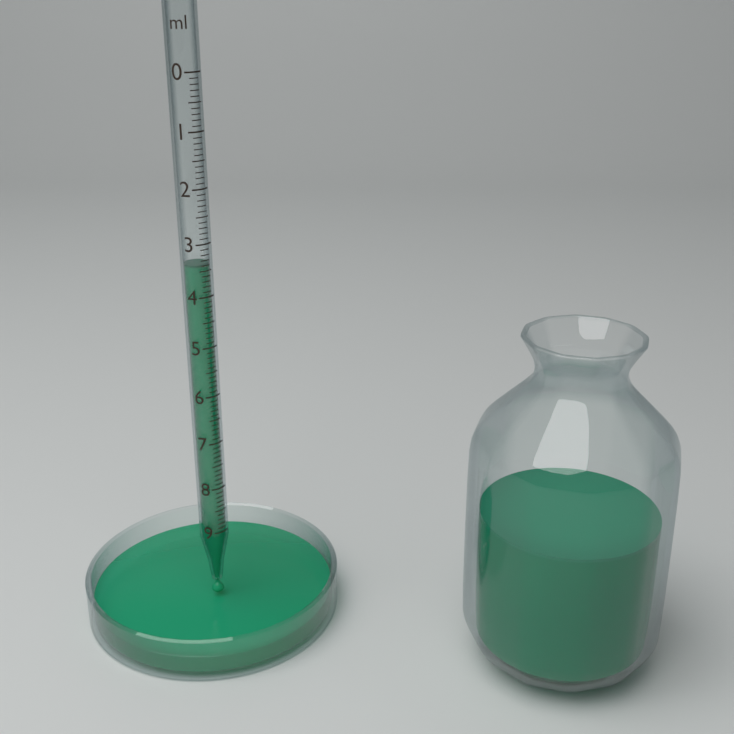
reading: 3.4 ml
